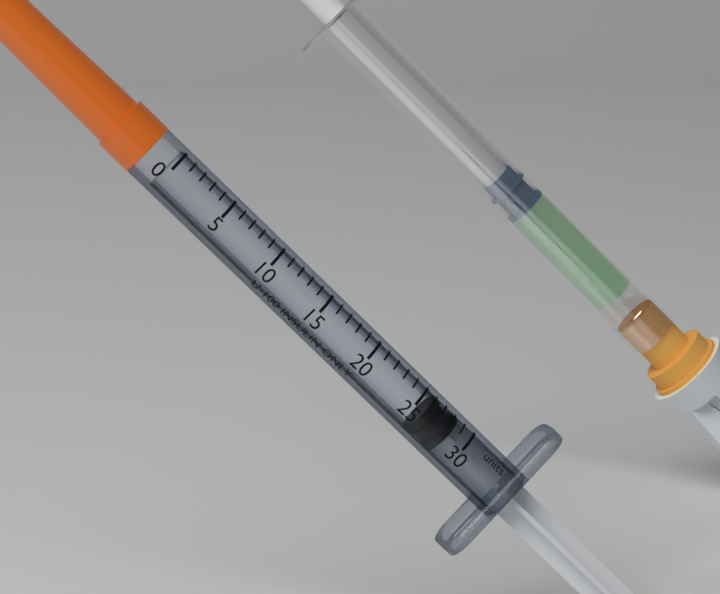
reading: 26 units
